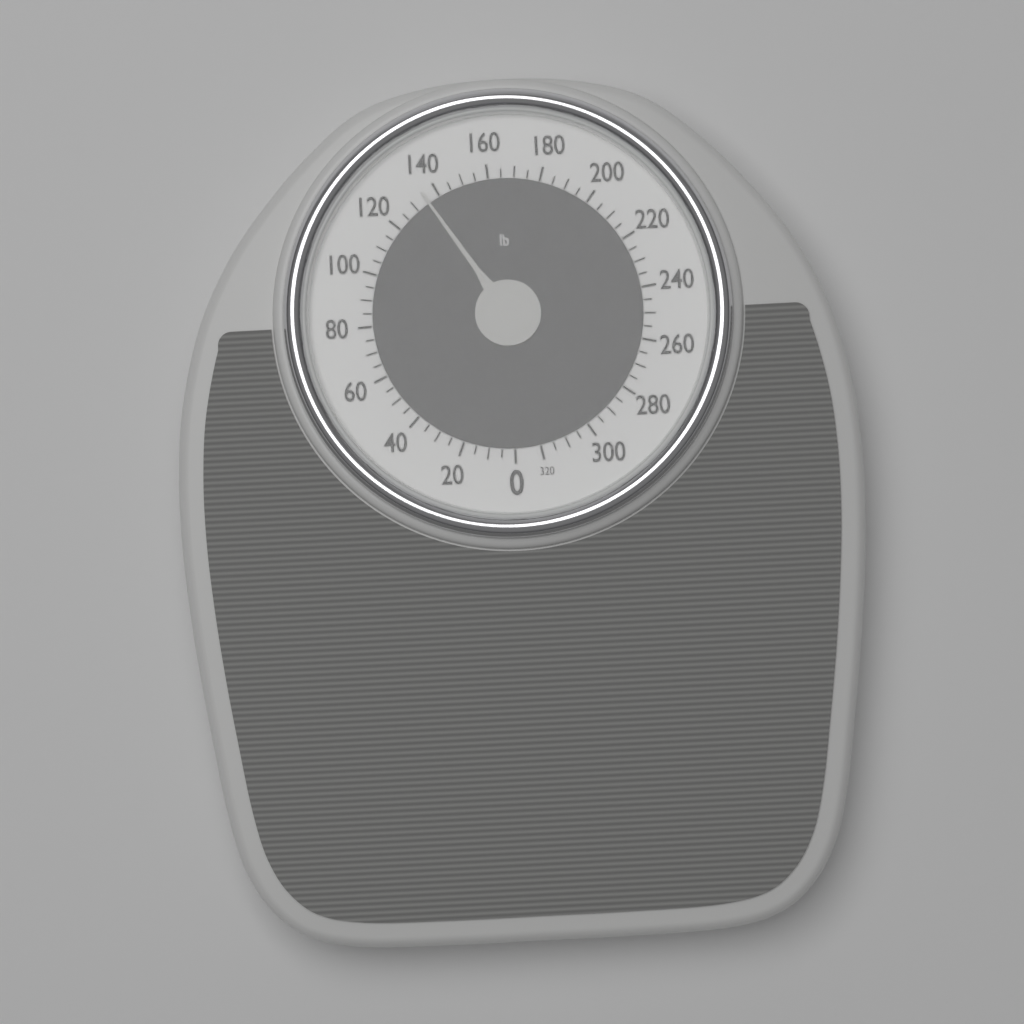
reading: 135 lb
